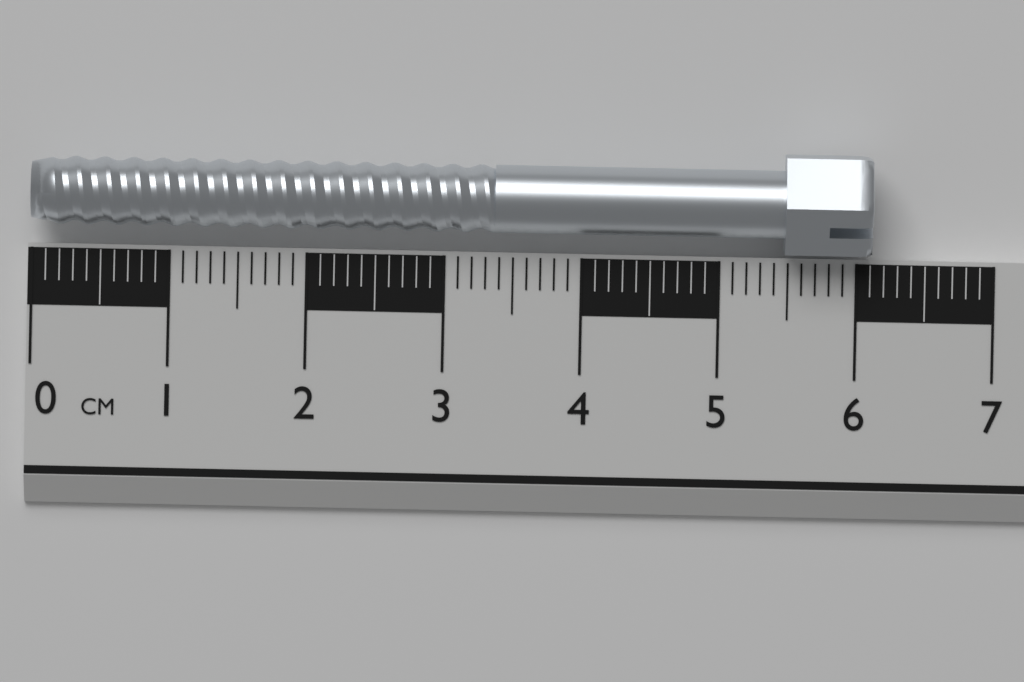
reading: 6.1 cm
